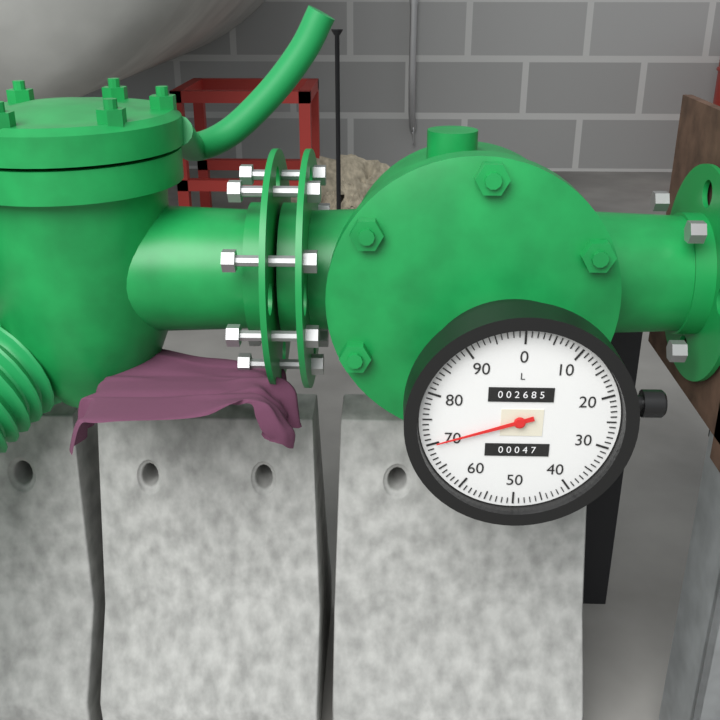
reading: 70 L
